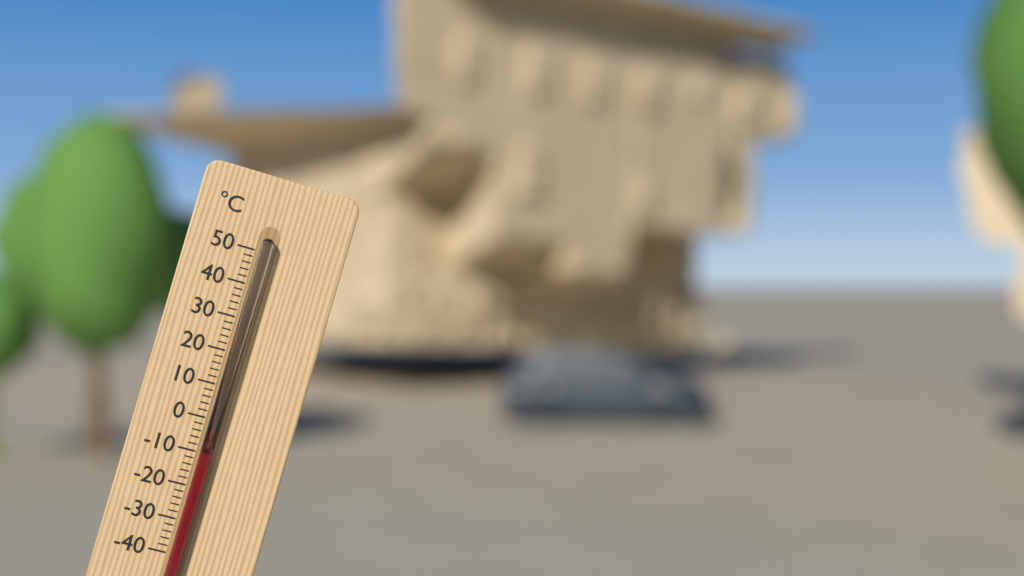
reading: -10 °C
